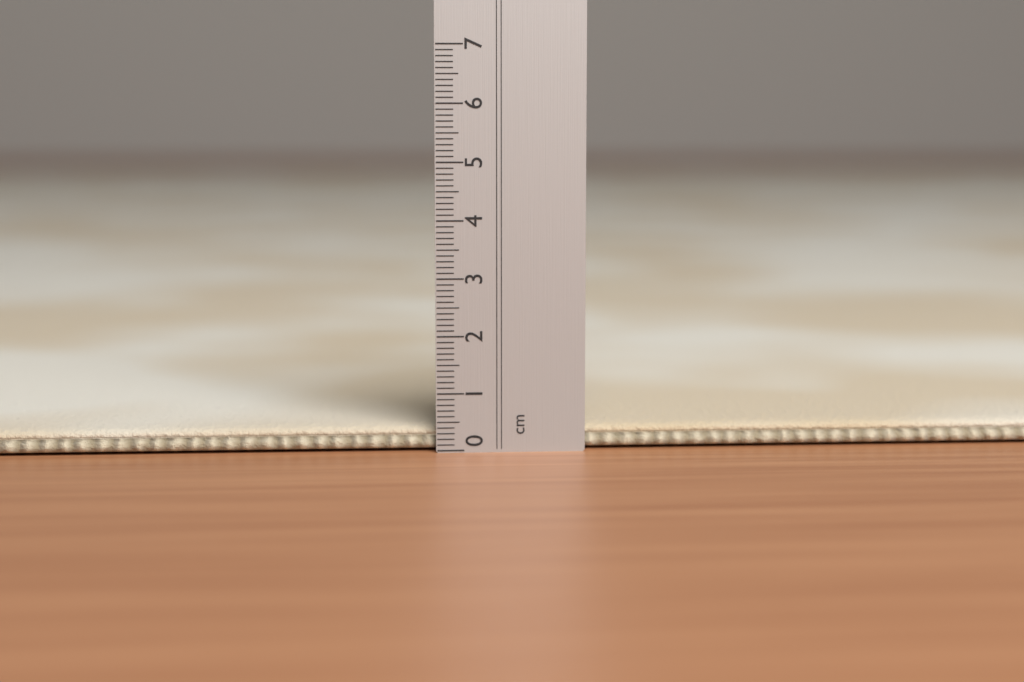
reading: 0.4 cm
